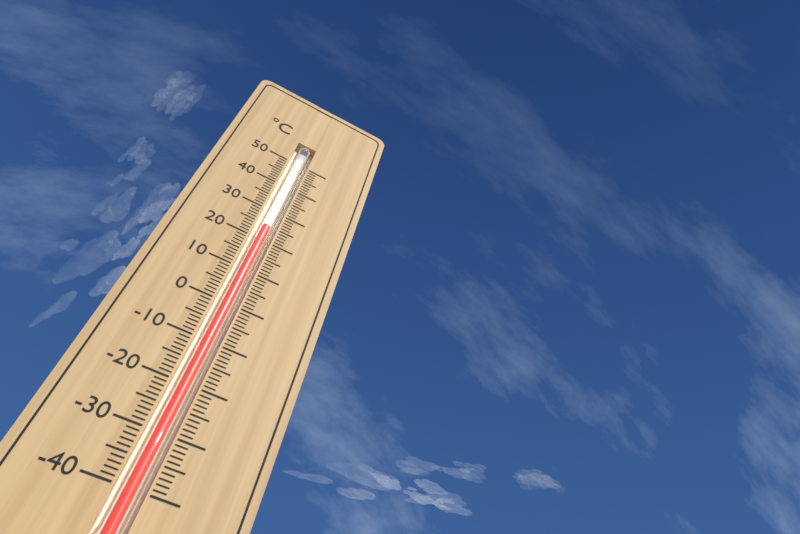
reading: 24 °C
